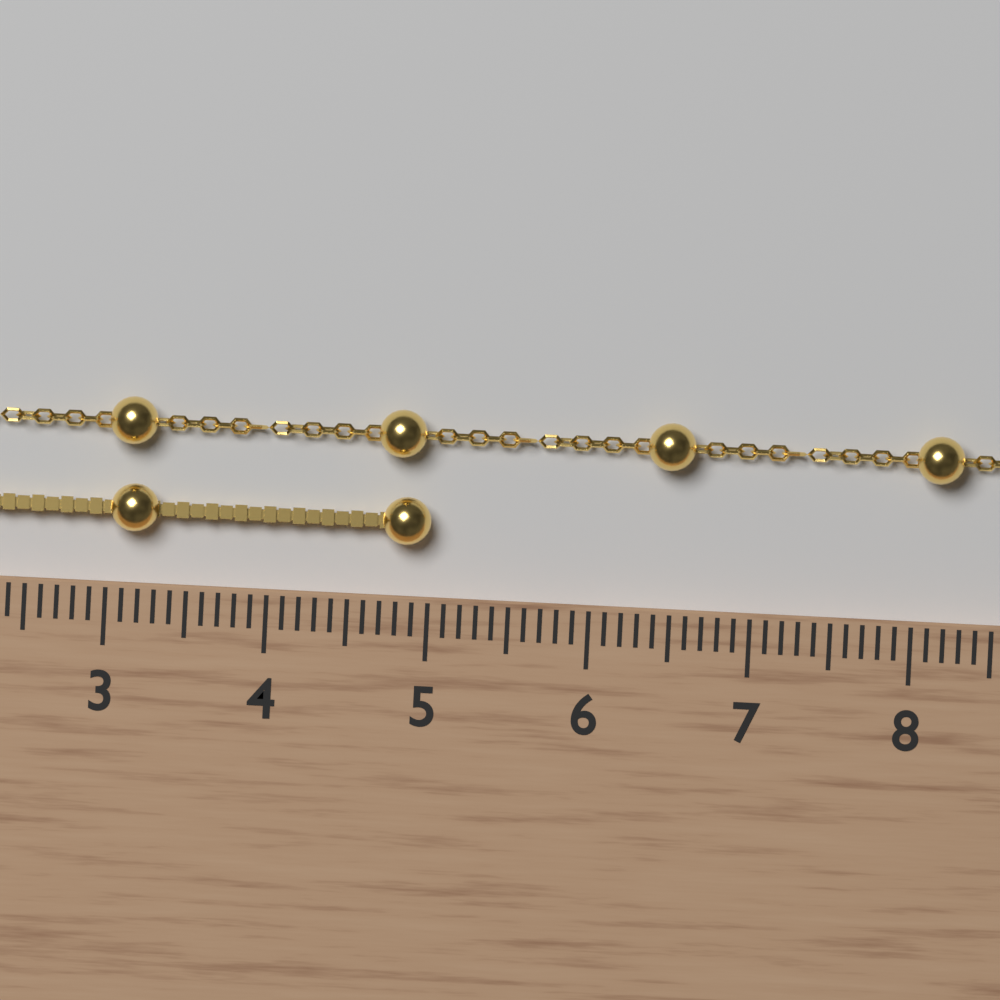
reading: 5.0 cm
